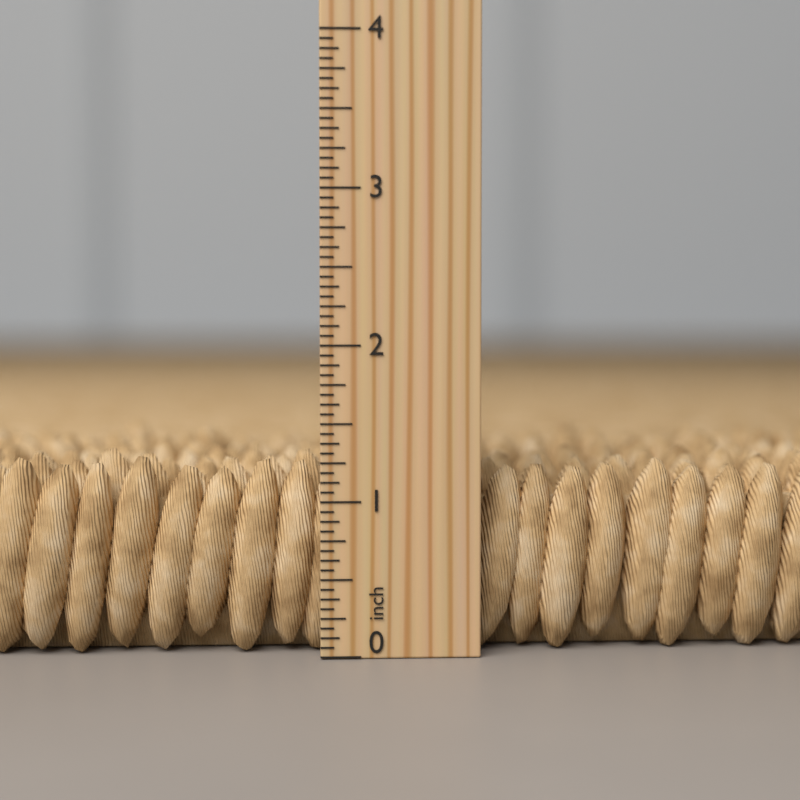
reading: 1.3125 inch
